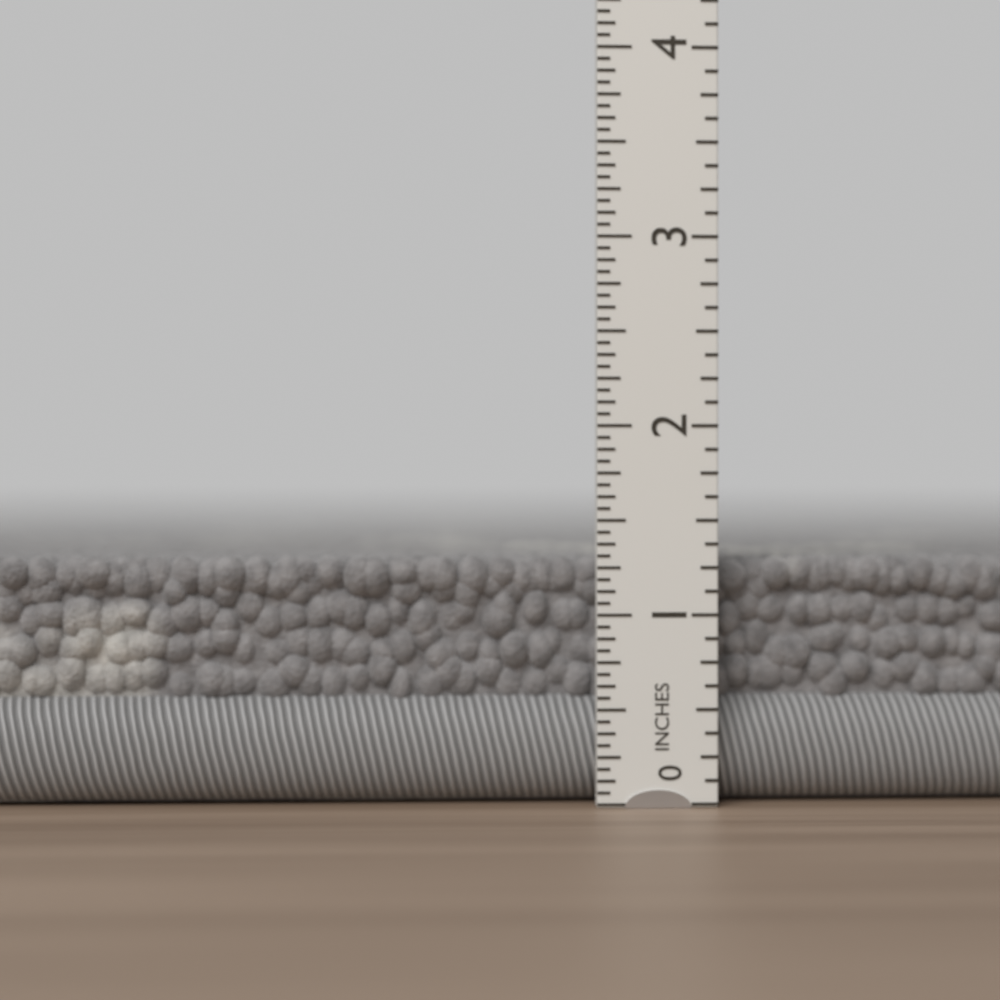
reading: 1.3125 in
